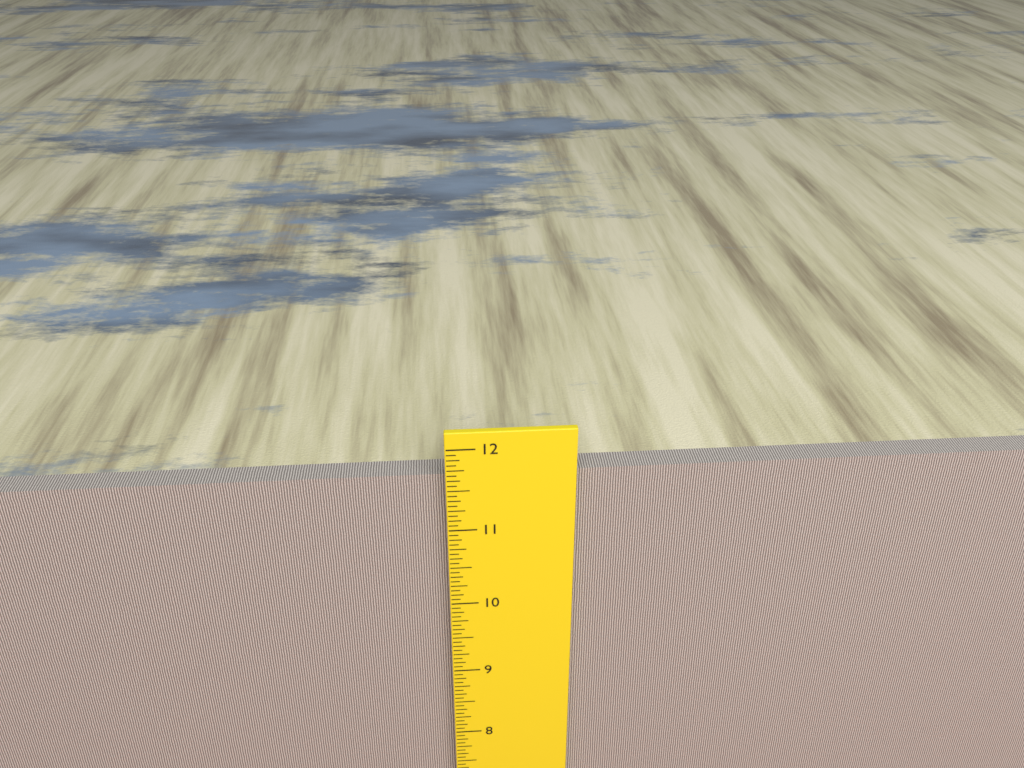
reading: 11.6250 inch
